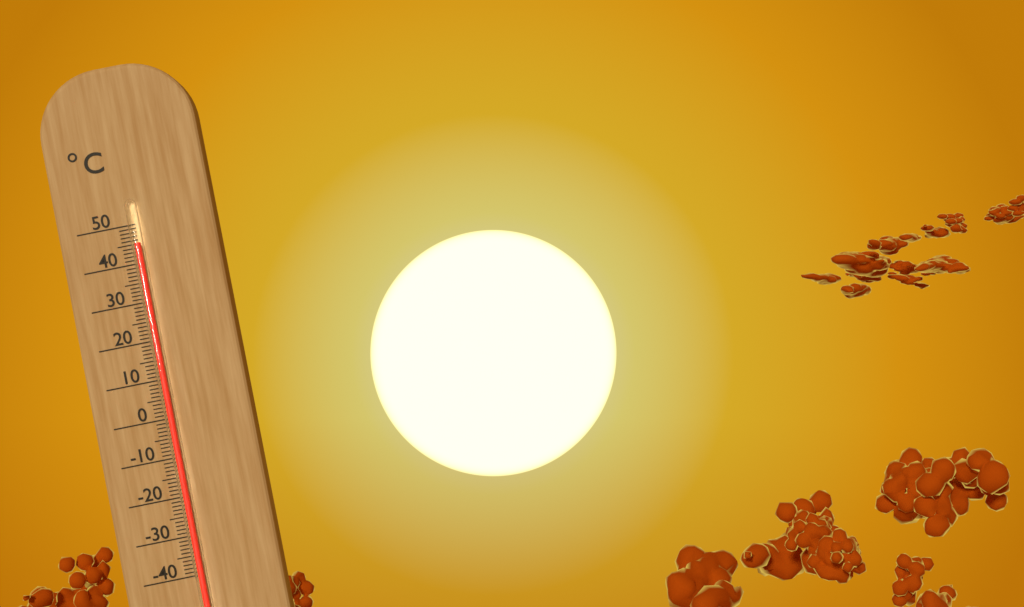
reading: 45 °C
